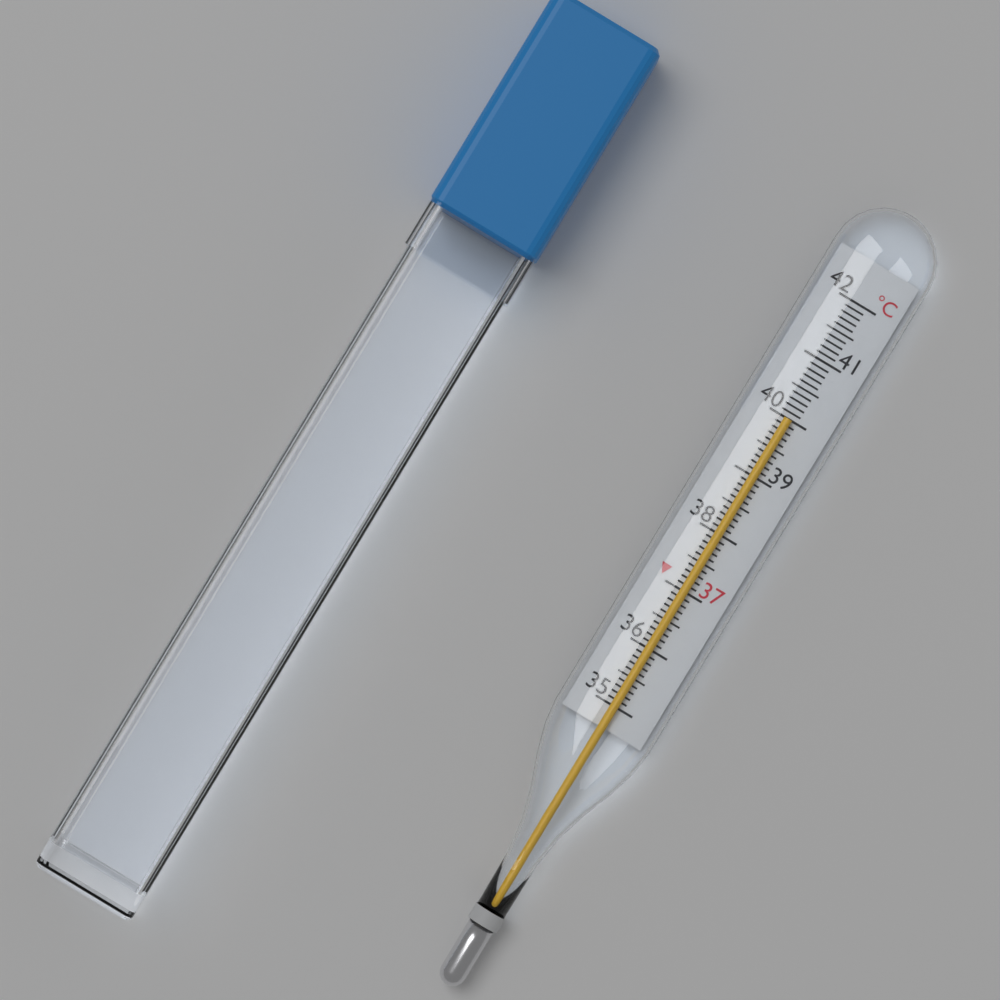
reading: 40.0 °C
